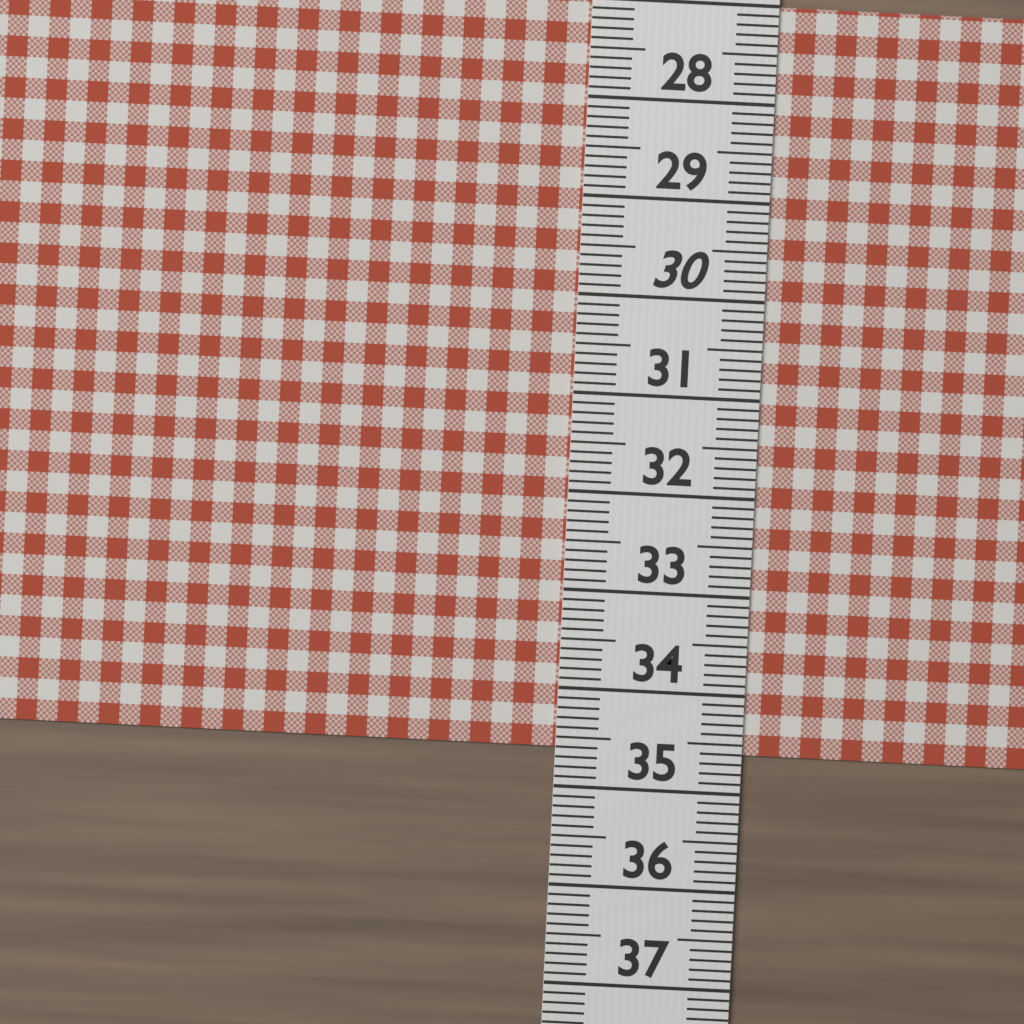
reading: 34.6 (no unit)
